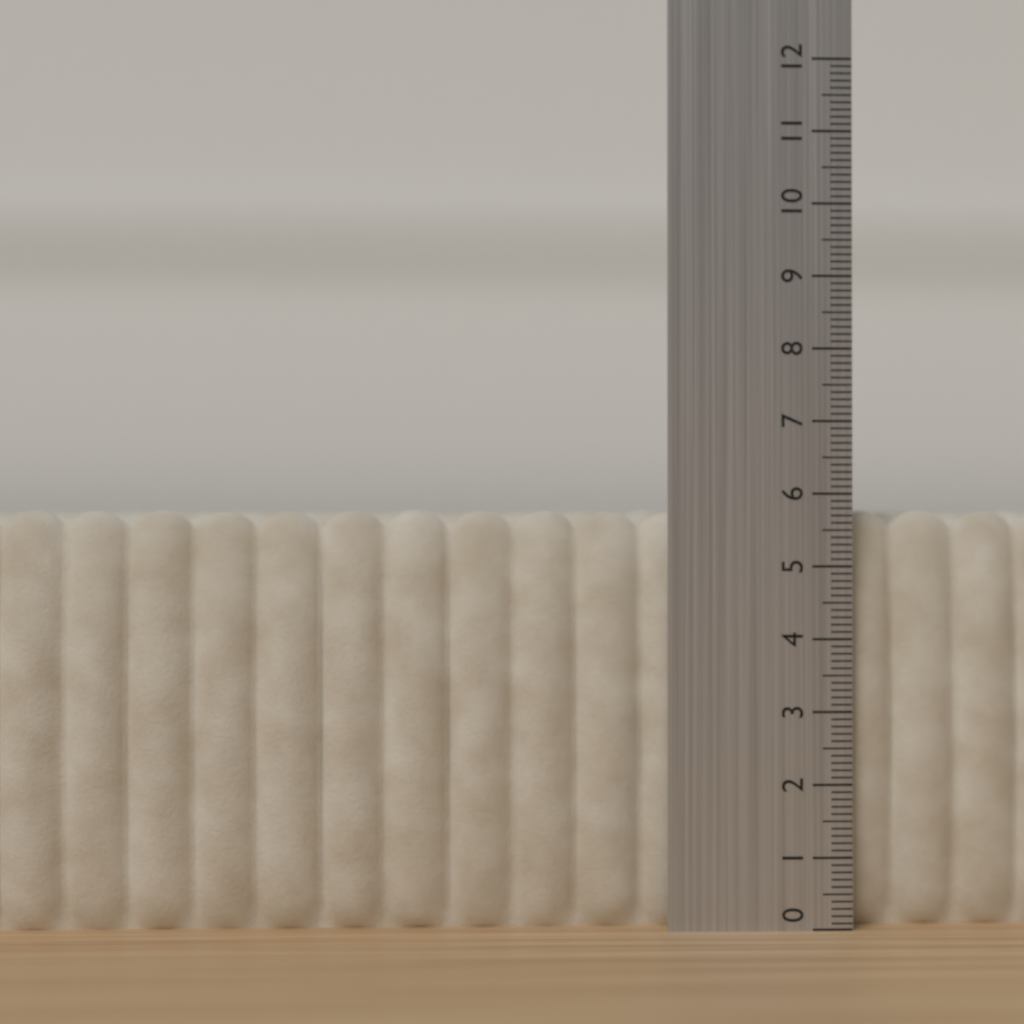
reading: 5.8 (no unit)
